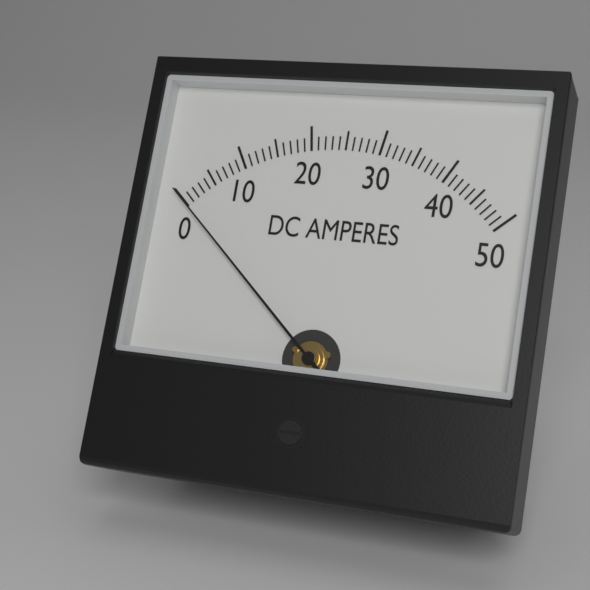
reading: 0 A
